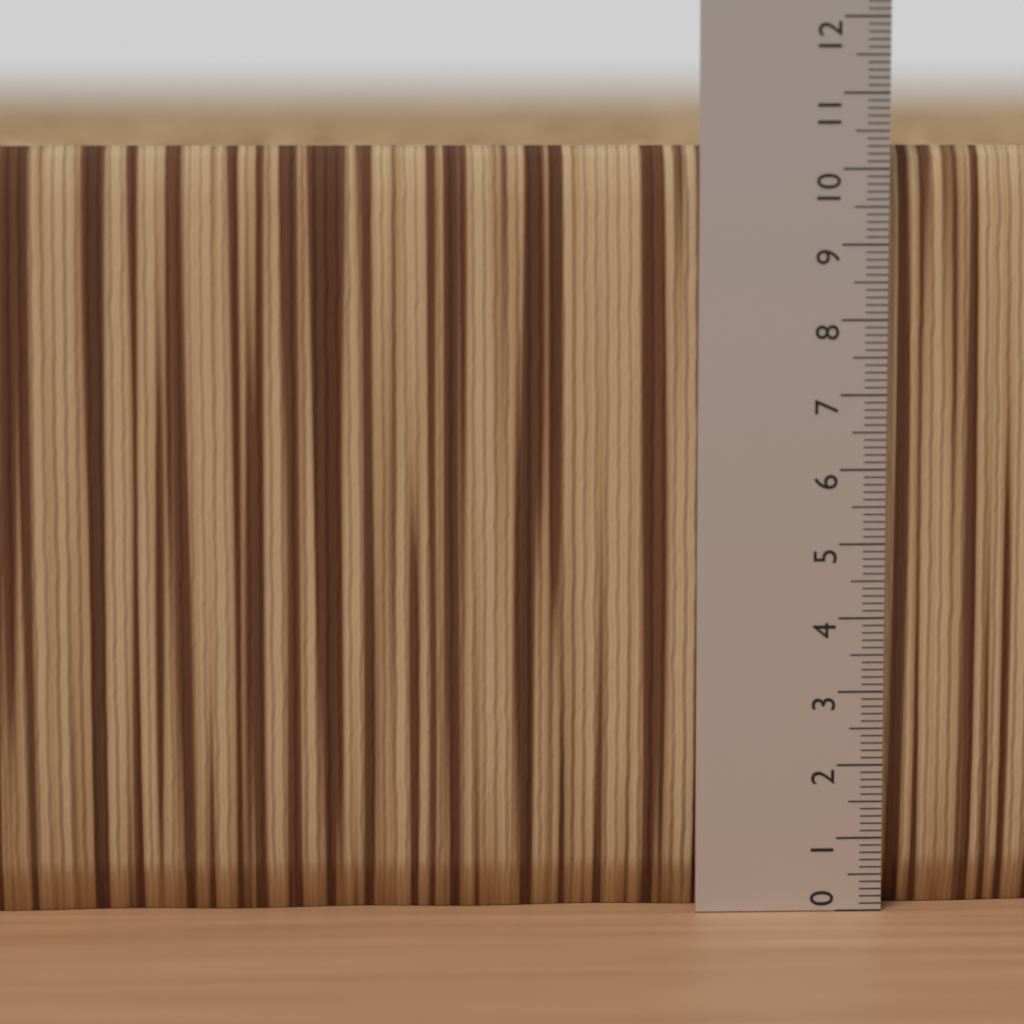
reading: 10.3 (no unit)
